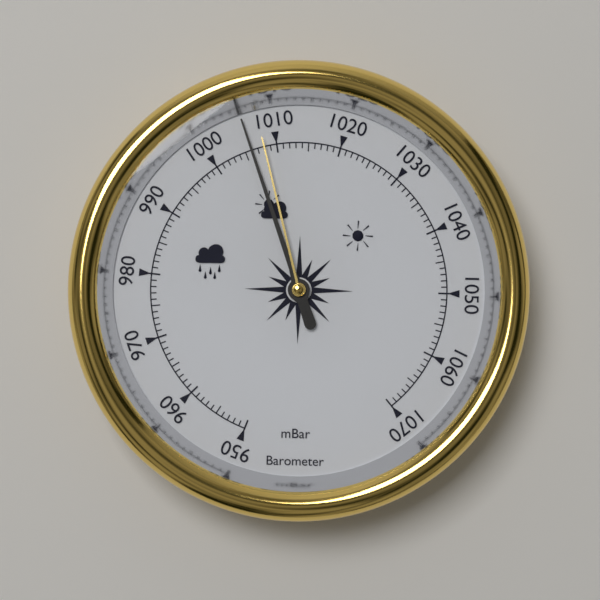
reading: 1006 mbar
